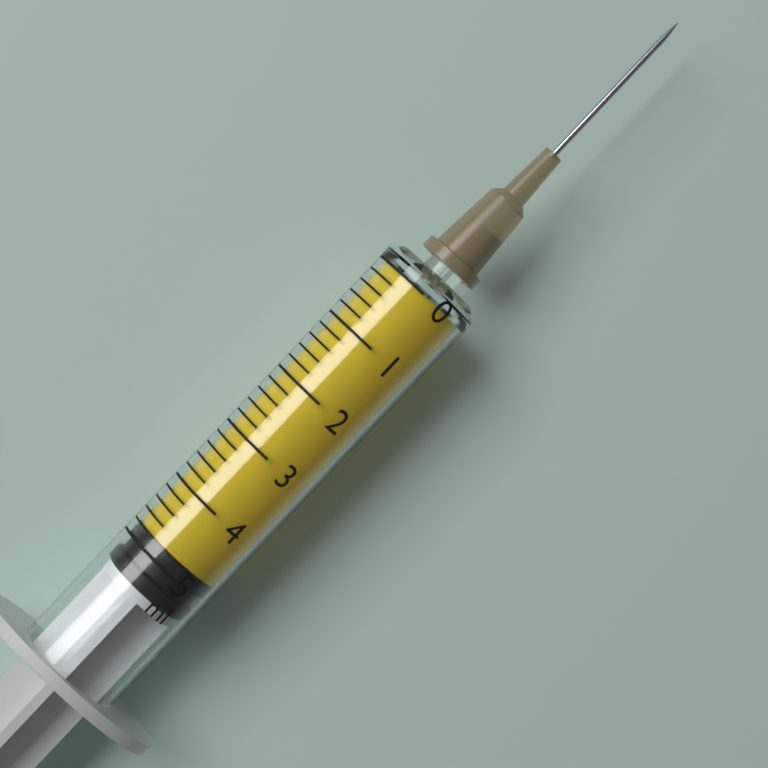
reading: 4.8 ml
